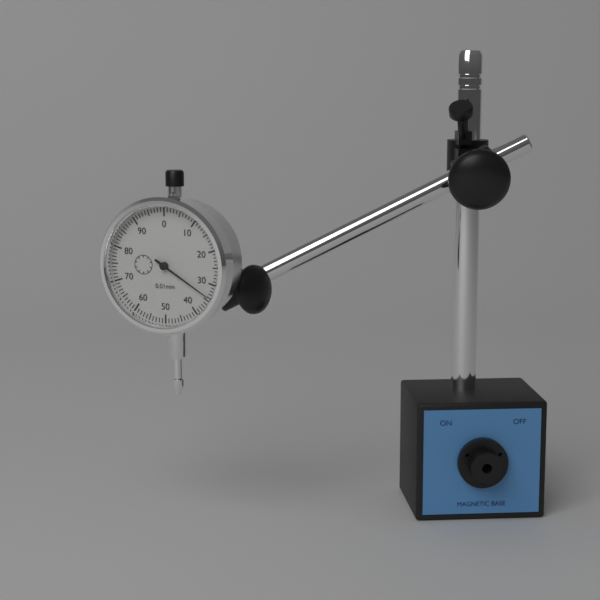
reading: 0.34 mm
